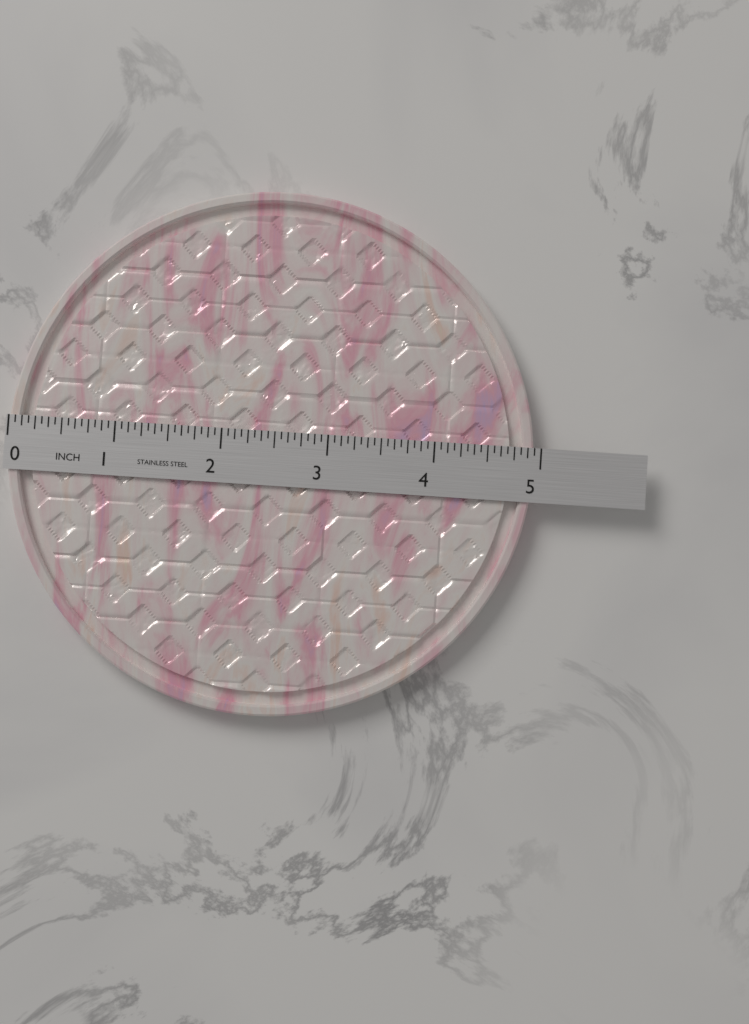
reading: 4.9375 in
